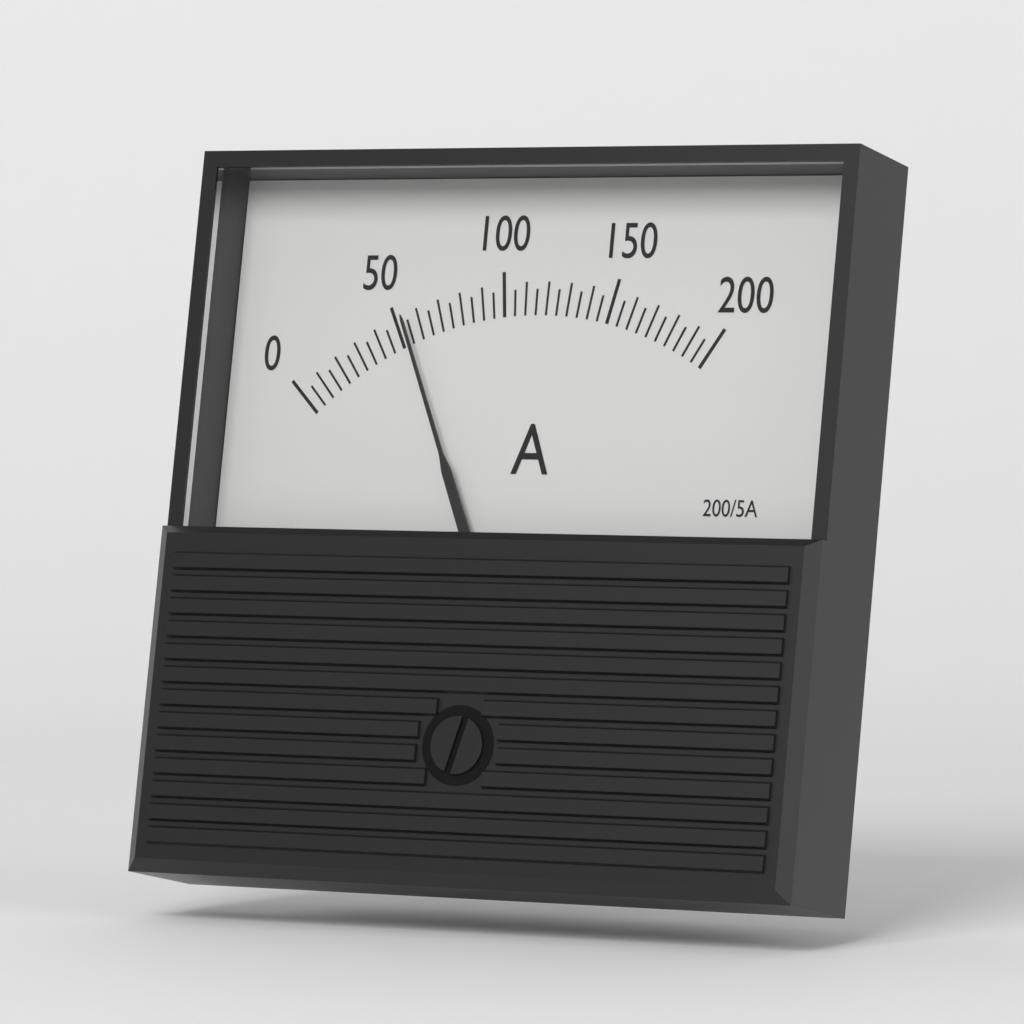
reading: 55 A
